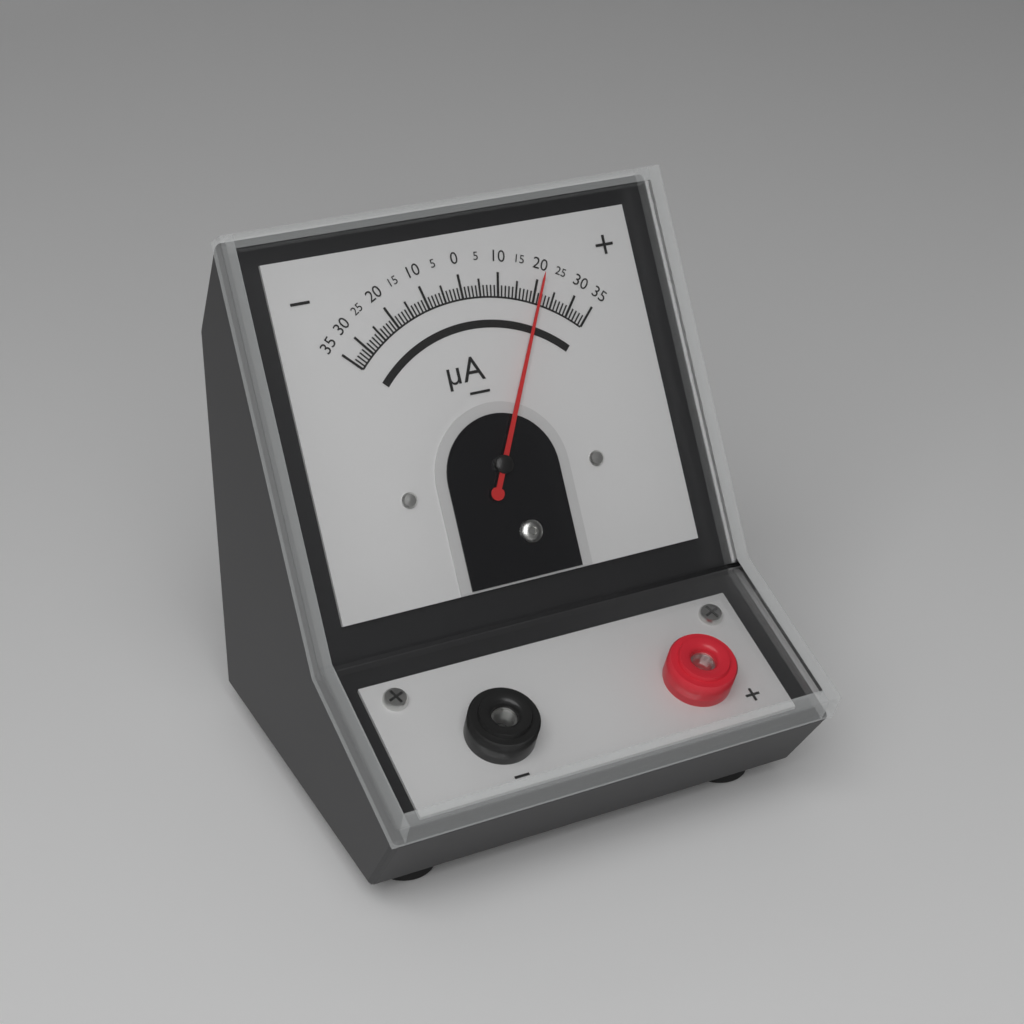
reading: 21 µA
